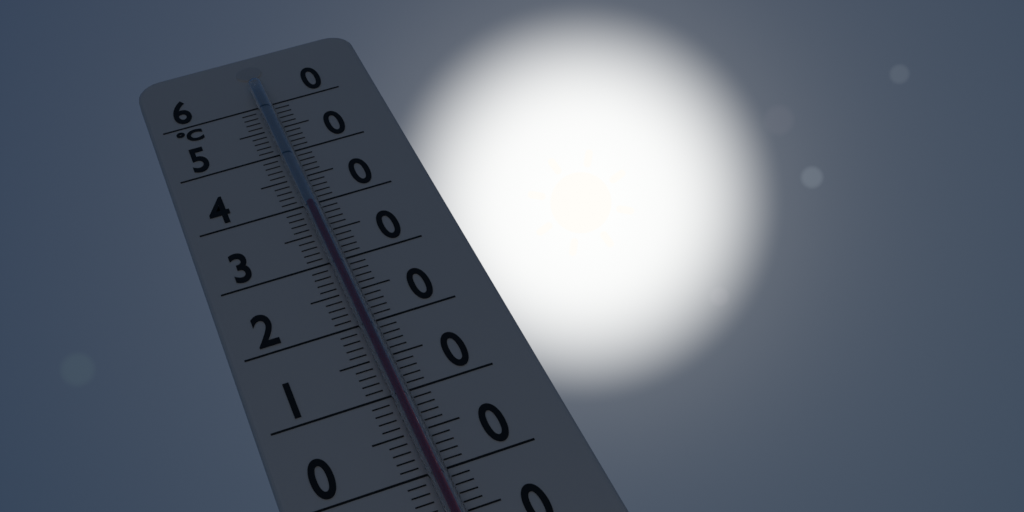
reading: 39 °C
